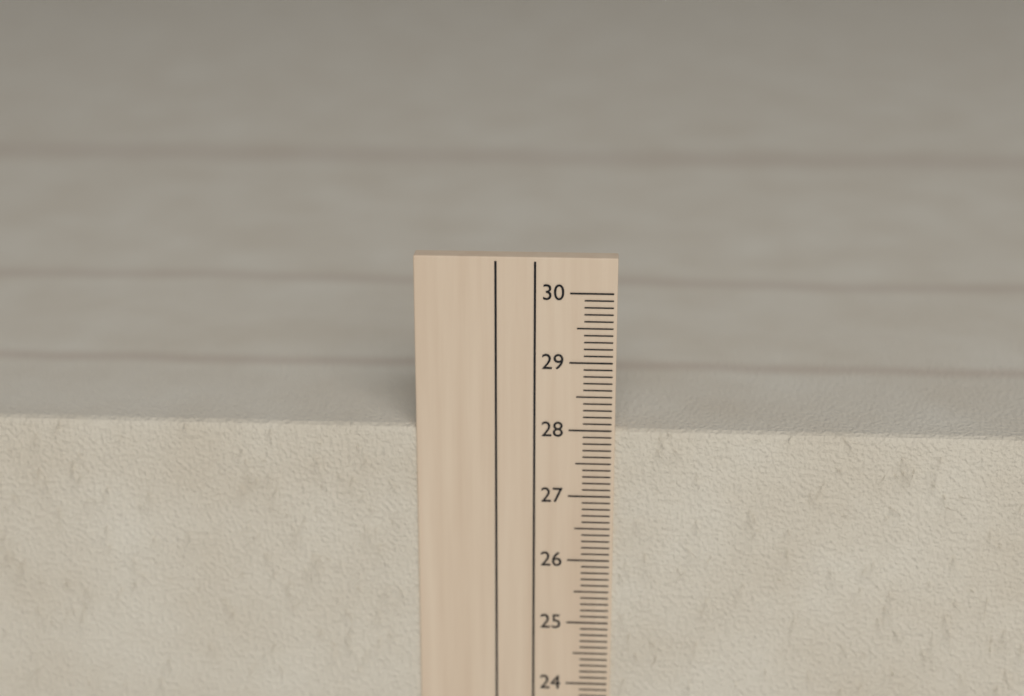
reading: 28.0 cm
